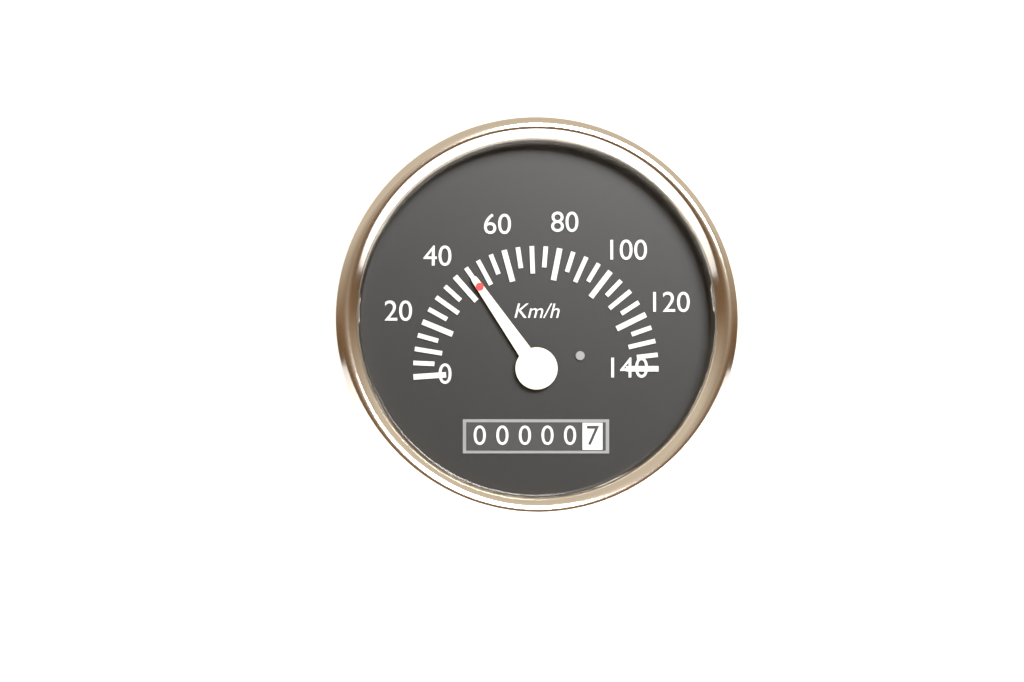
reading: 45 km/h
